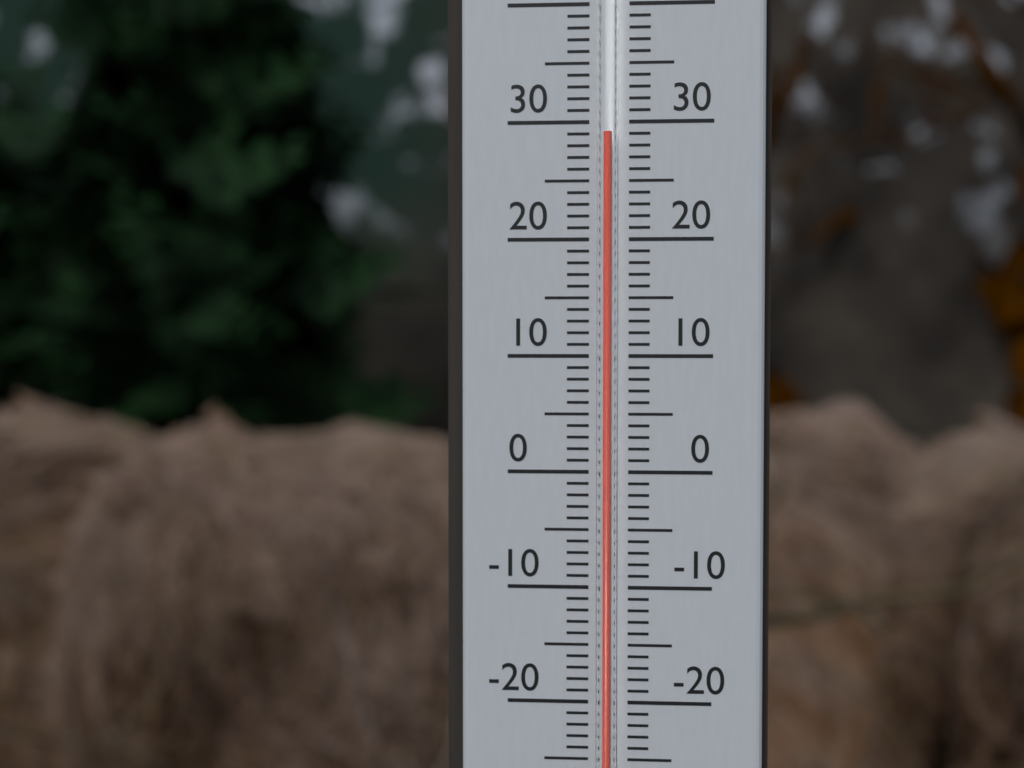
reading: 29 °C
